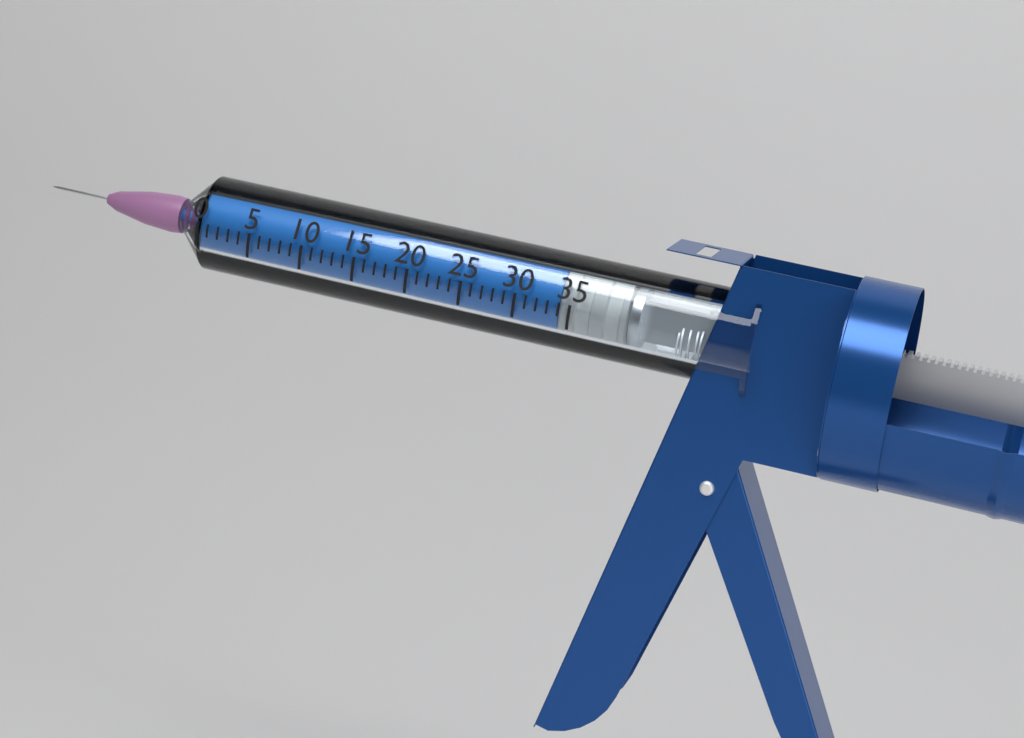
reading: 34 (no unit)
